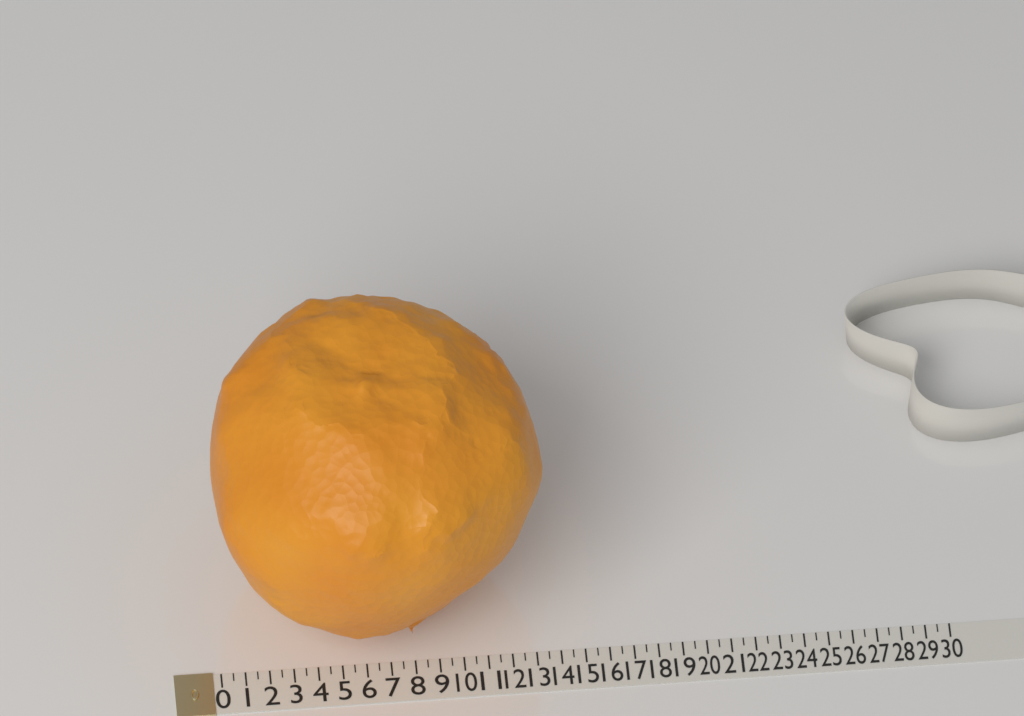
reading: 13.5 (no unit)
